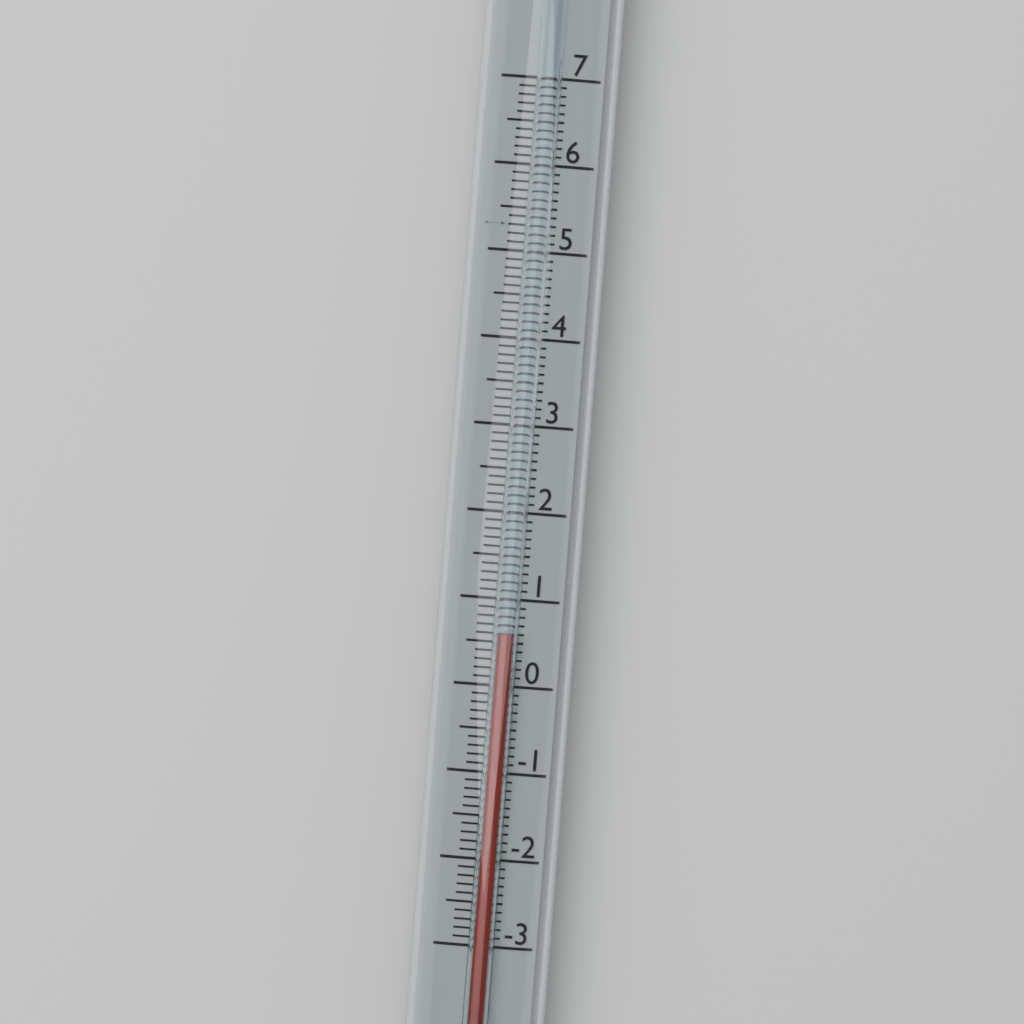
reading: 0.6 (no unit)
